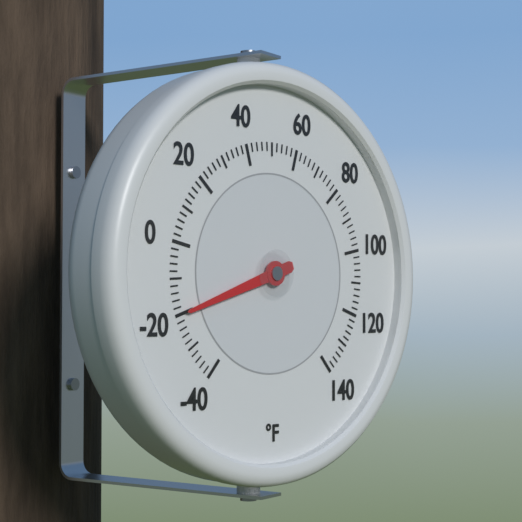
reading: -20 °F
